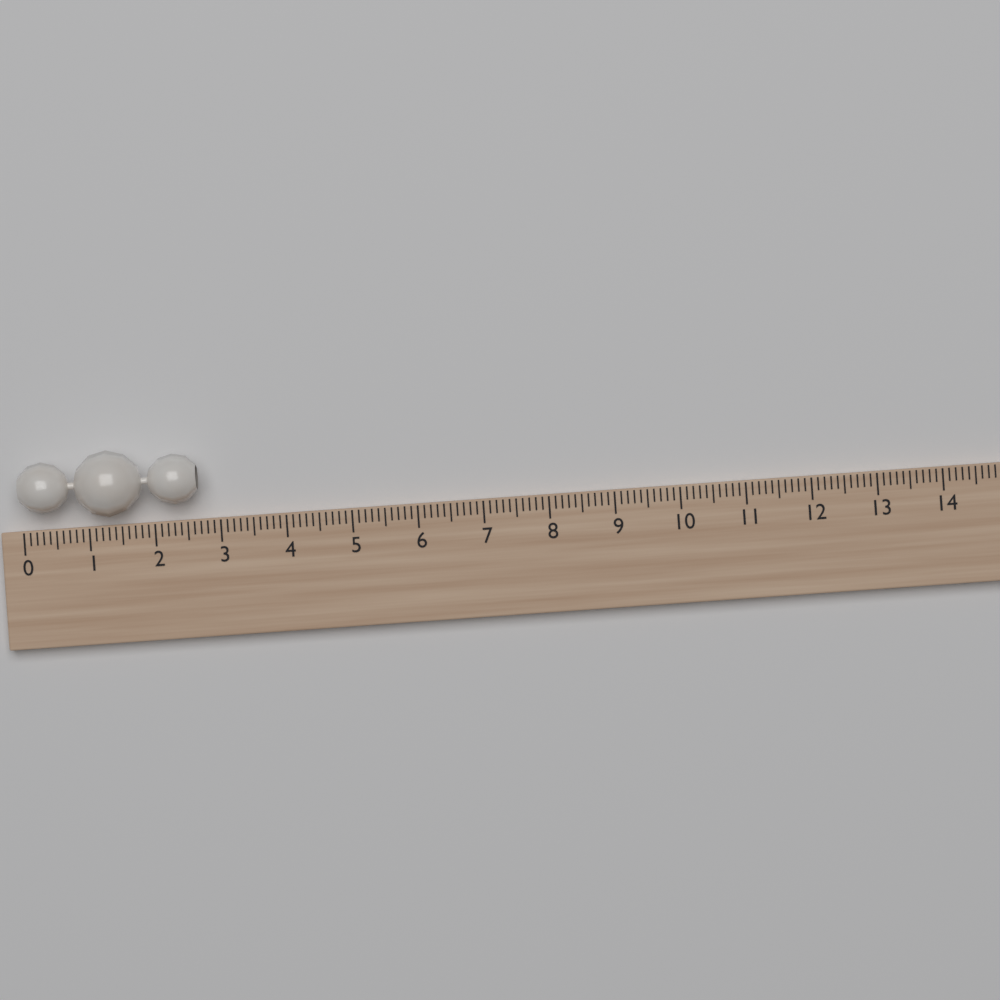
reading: 2.7 (no unit)
